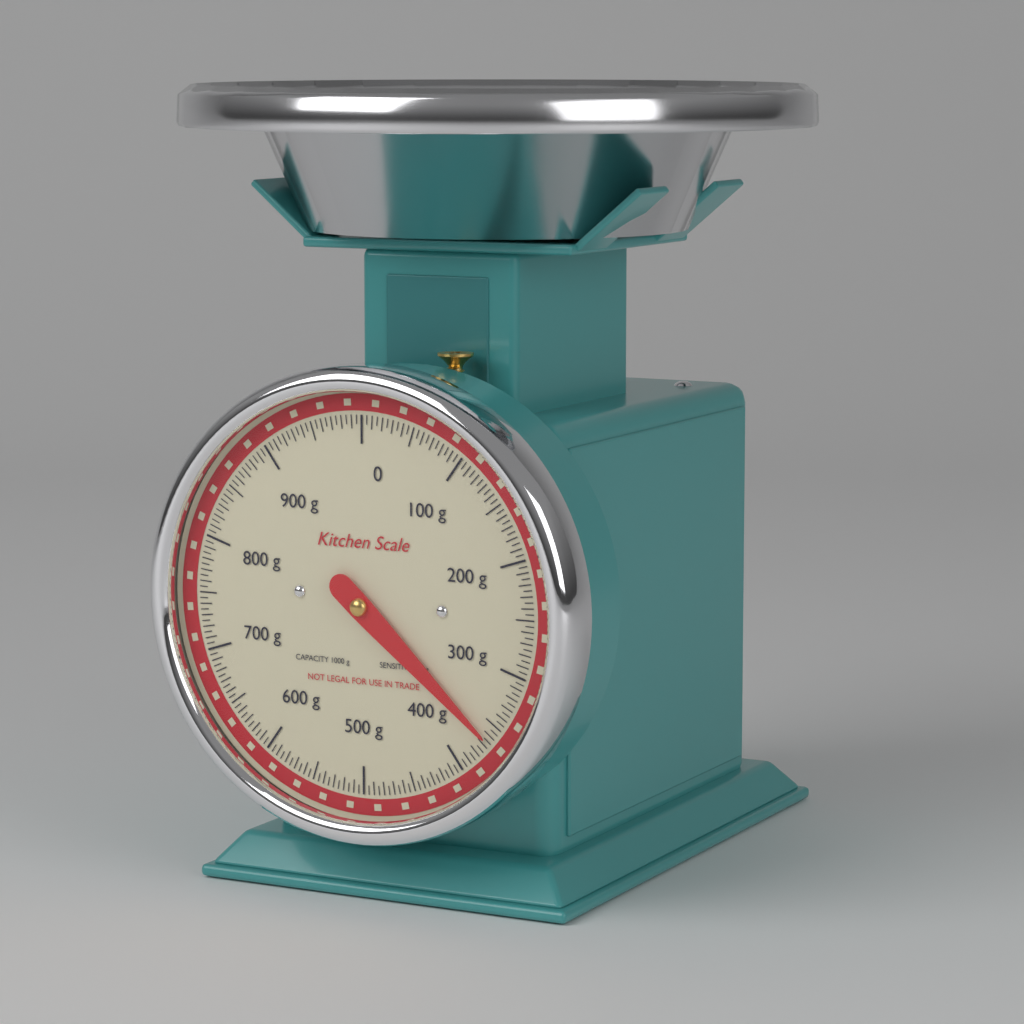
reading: 365 g
